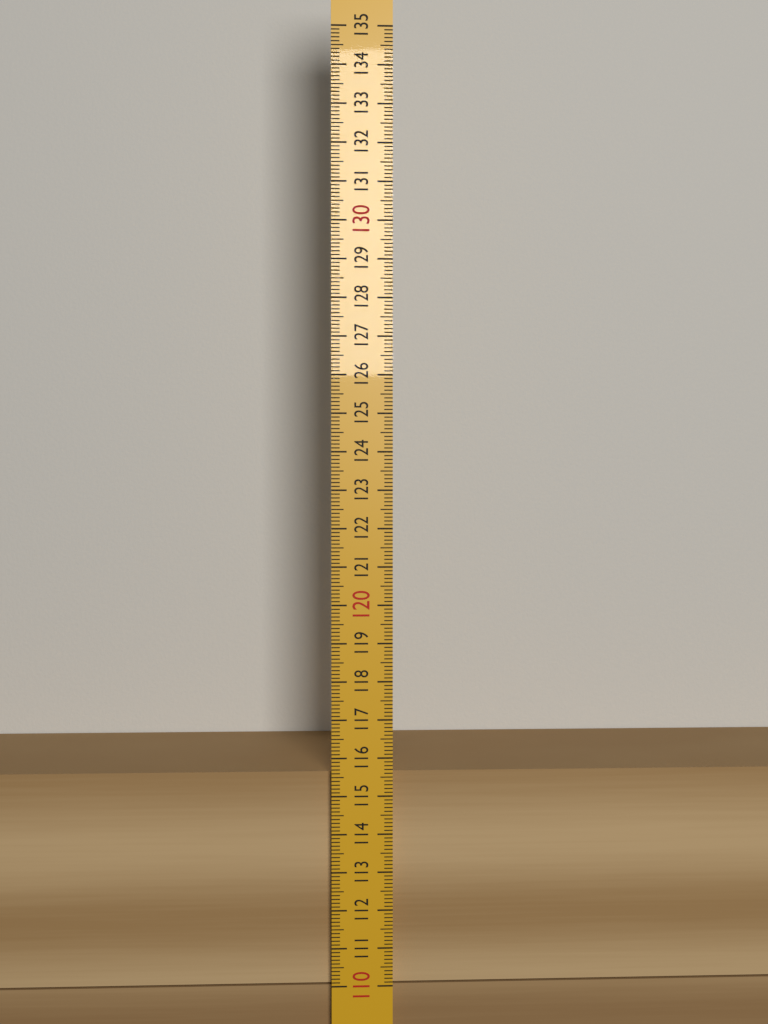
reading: 115.6 (no unit)
